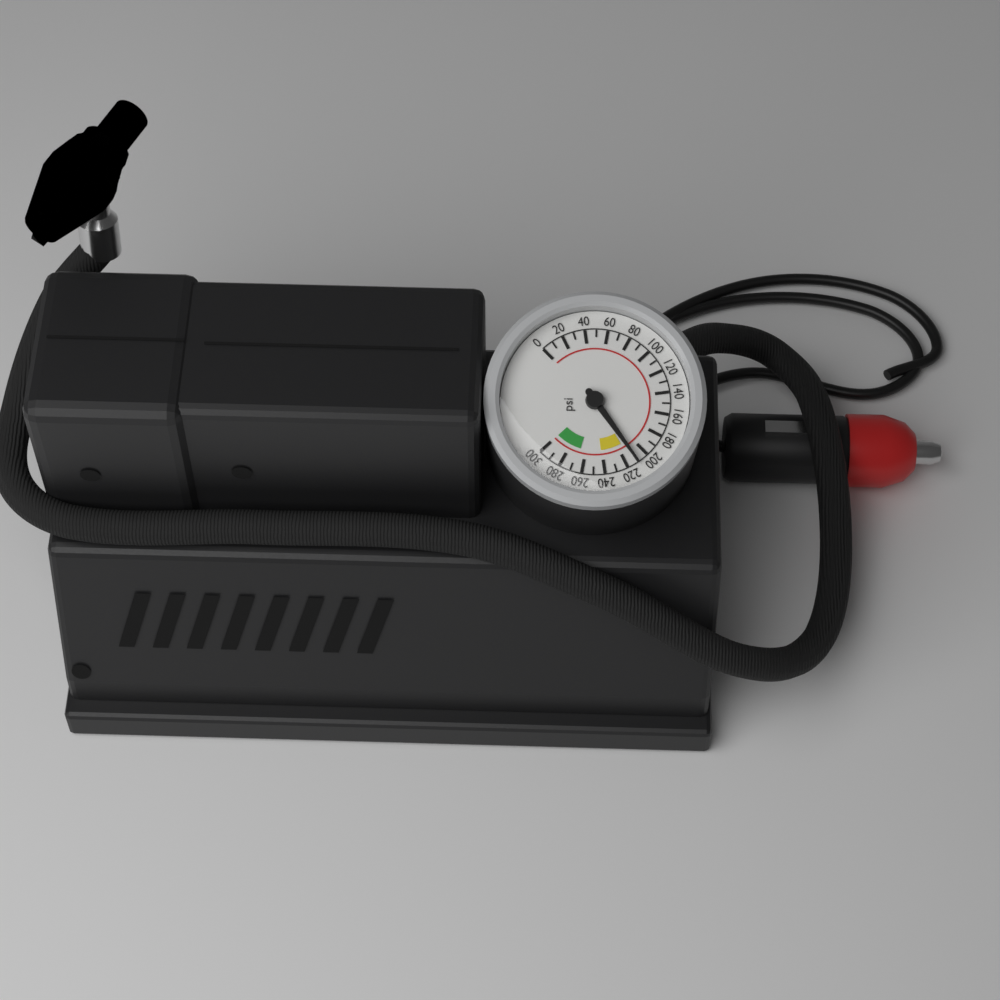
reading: 210 psi
